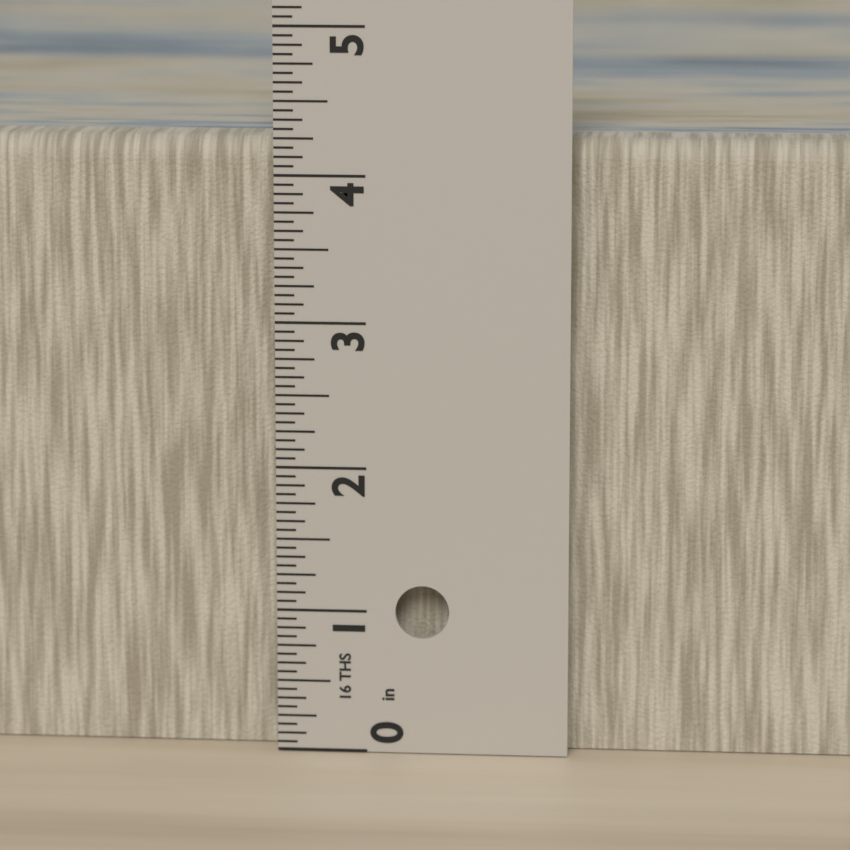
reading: 4.2500 in
